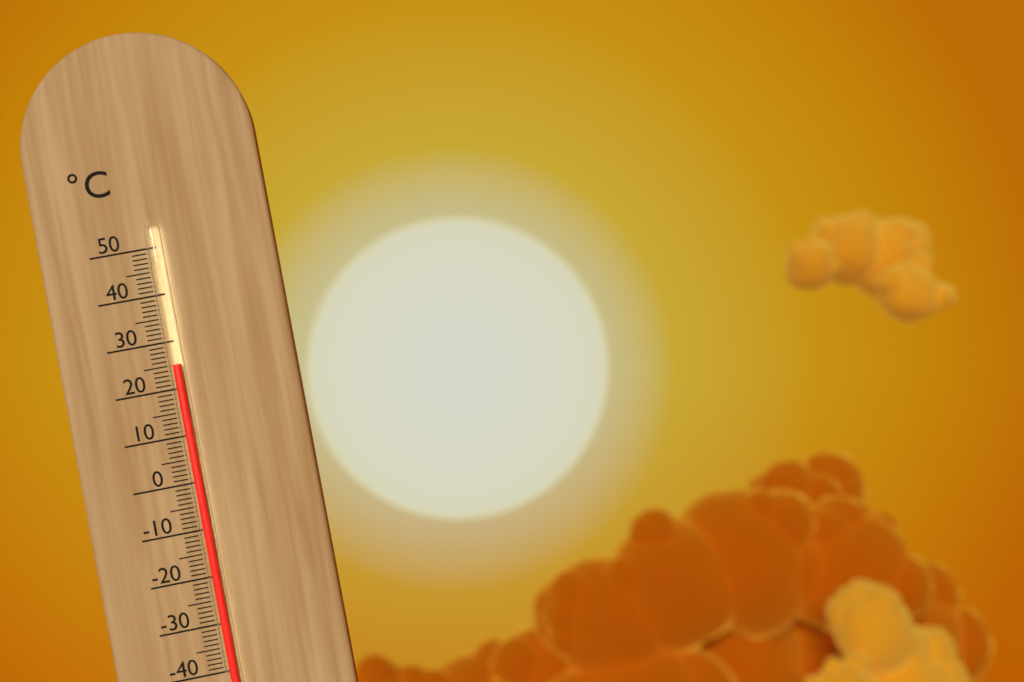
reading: 25 °C
